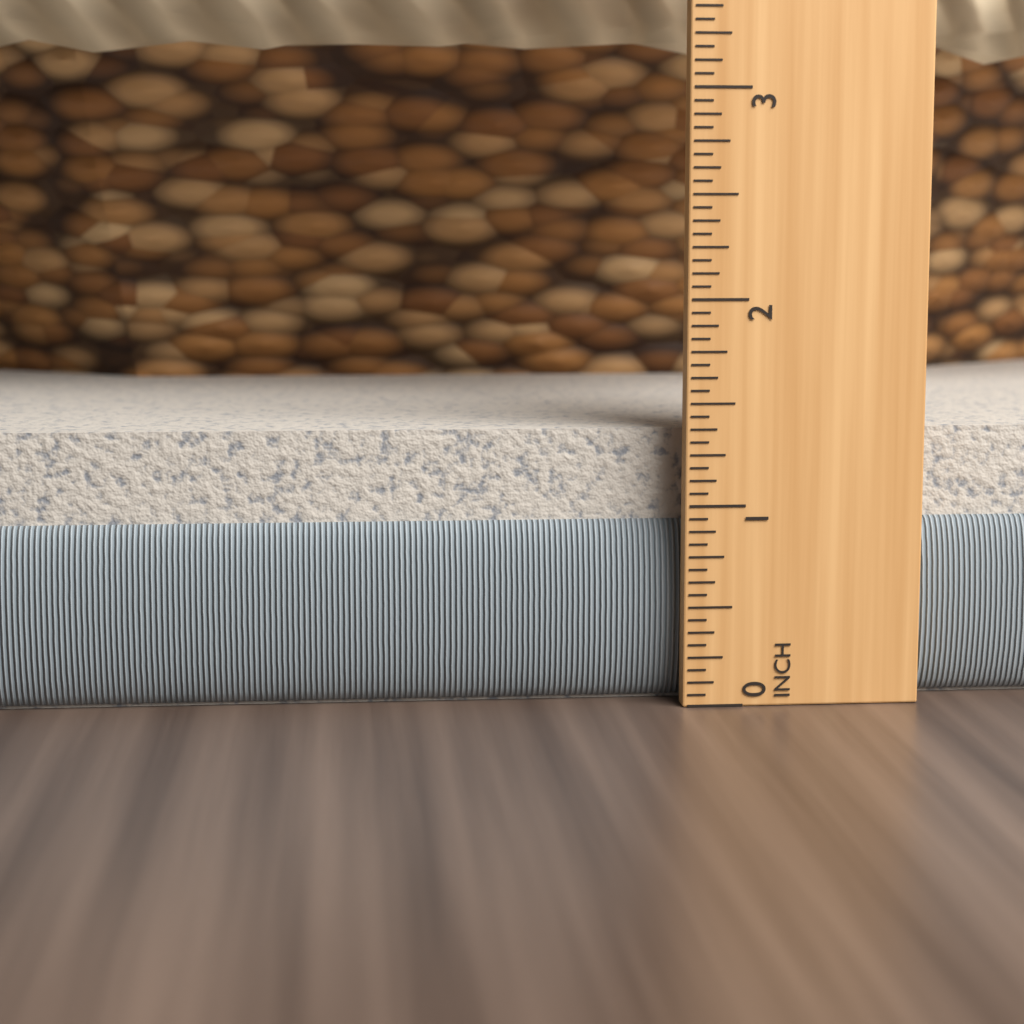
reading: 1.3750 in
